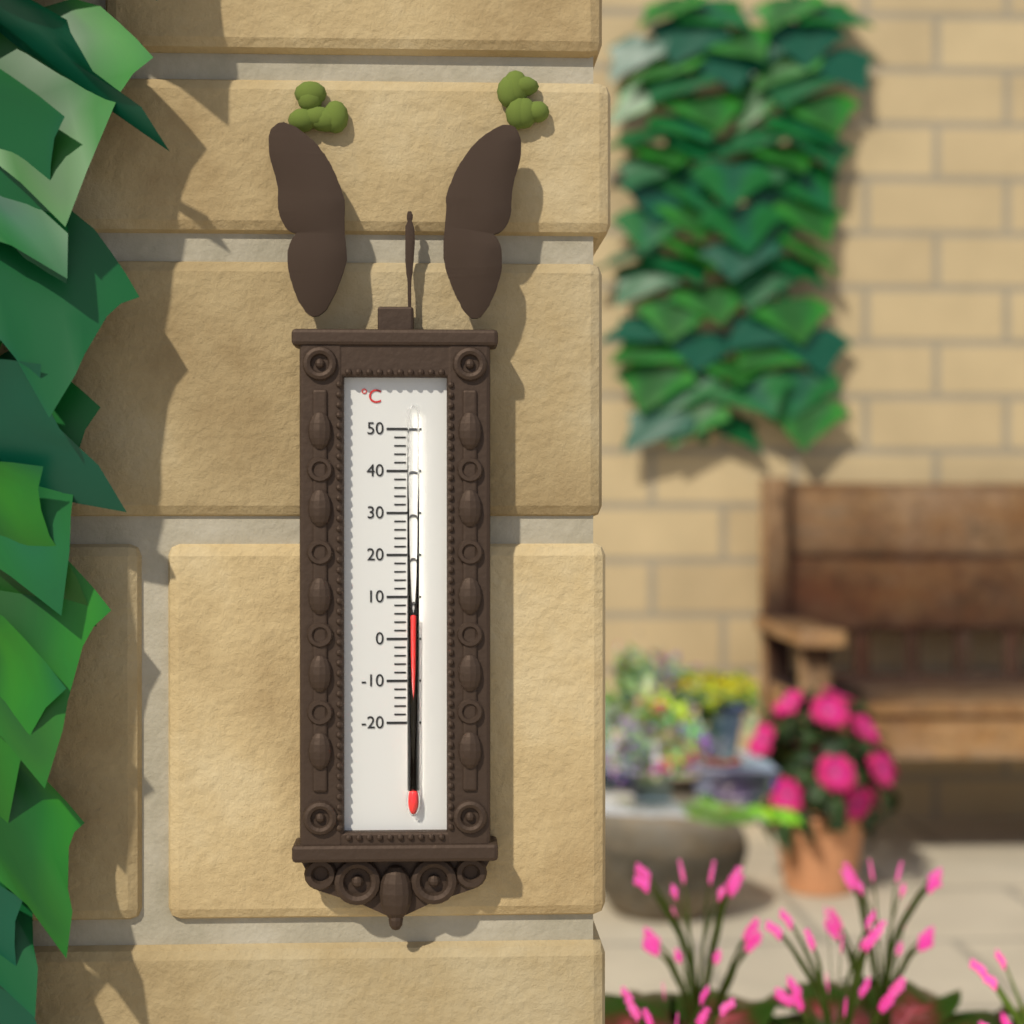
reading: 6 °C
